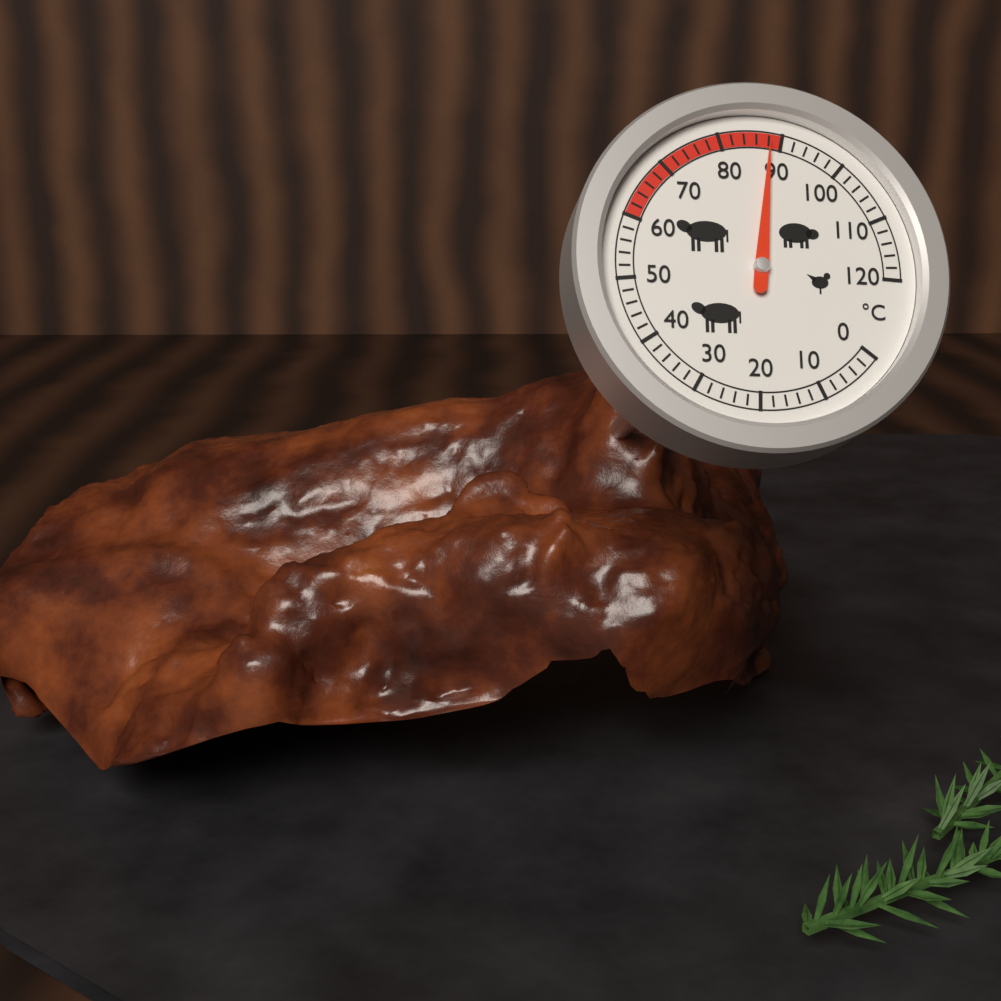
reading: 88 °C
